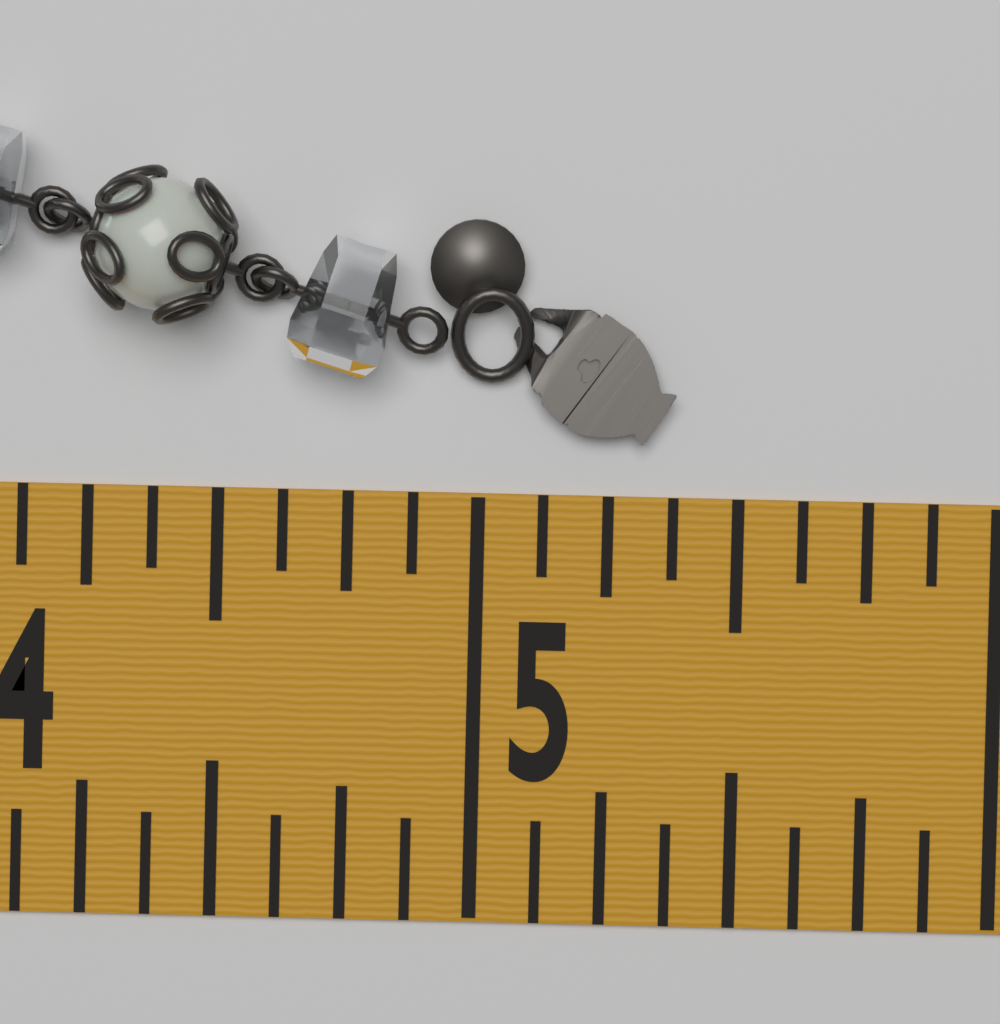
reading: 5.375 in
